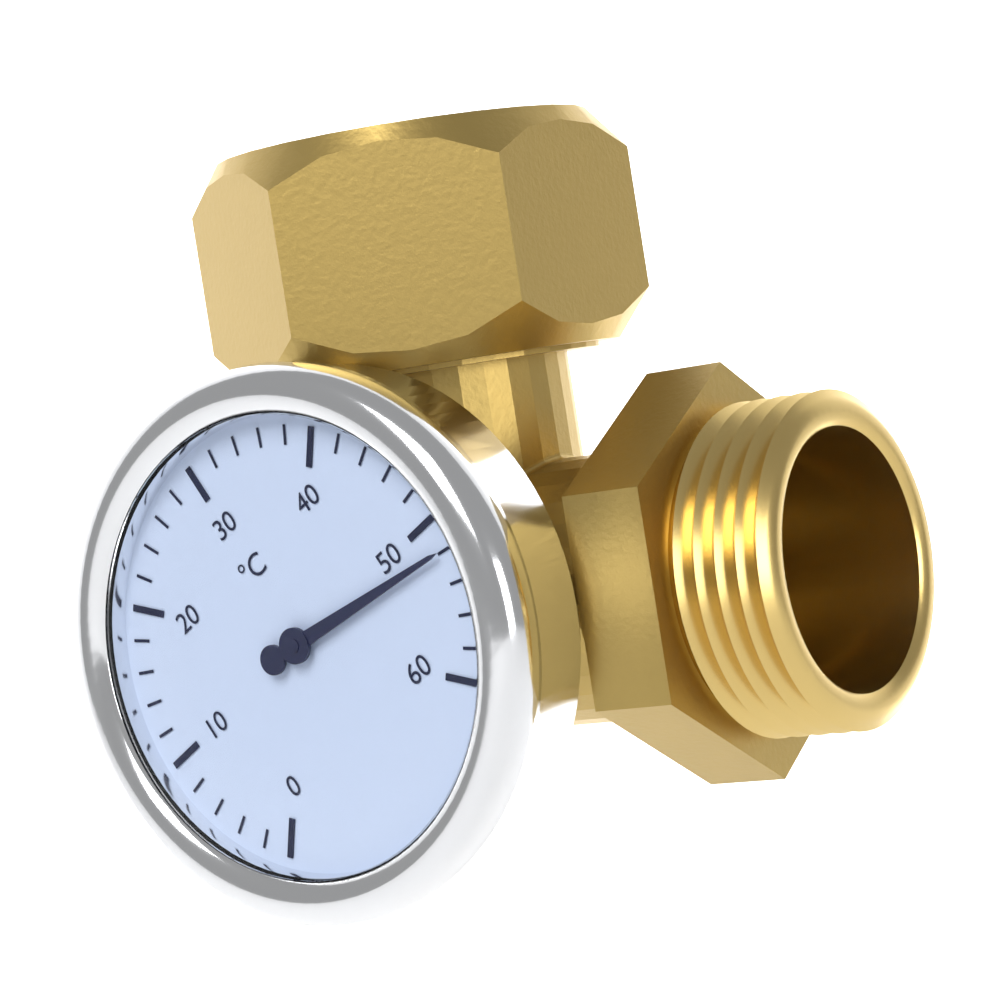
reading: 52 °C
